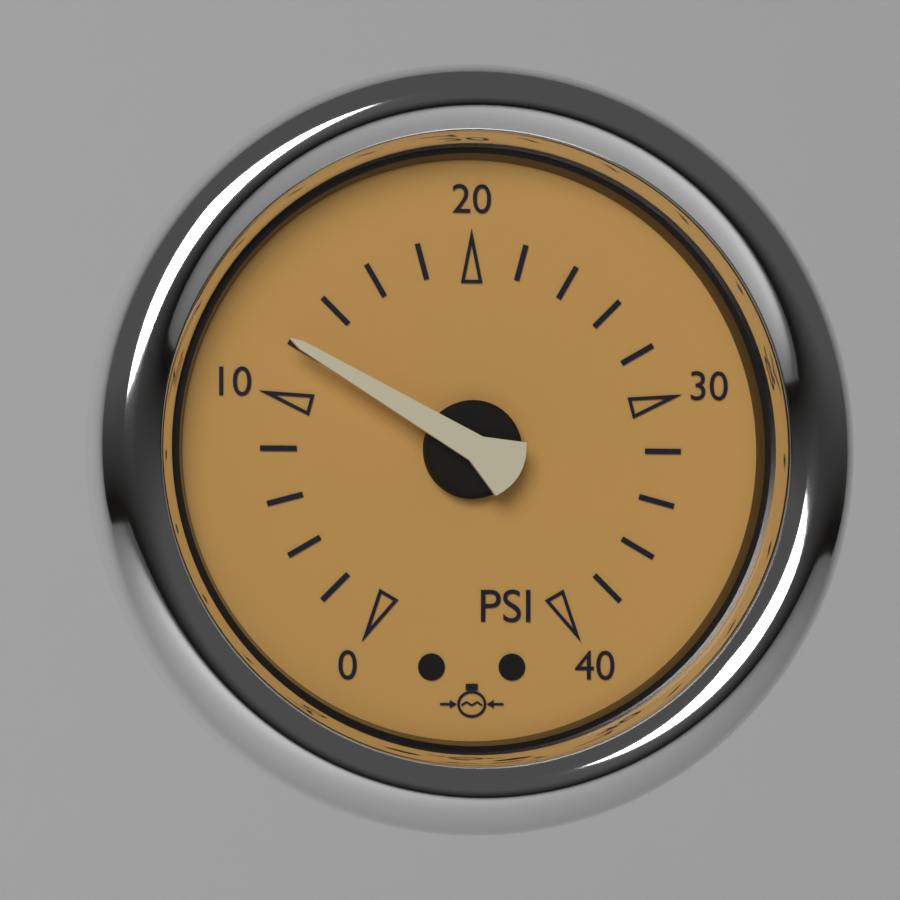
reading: 12 psi
